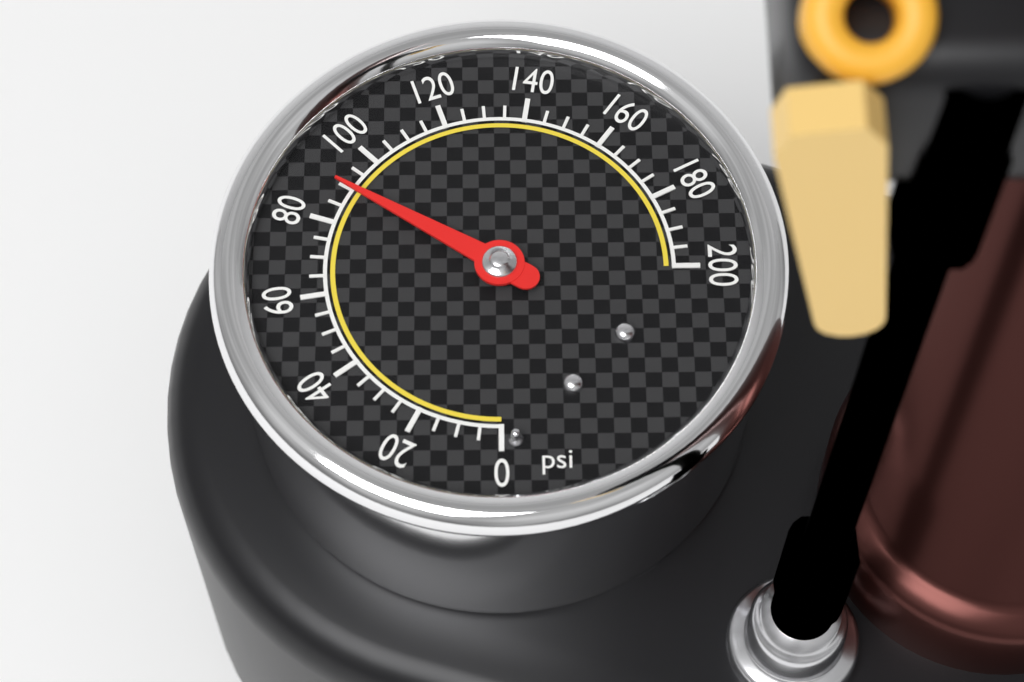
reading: 90 psi
